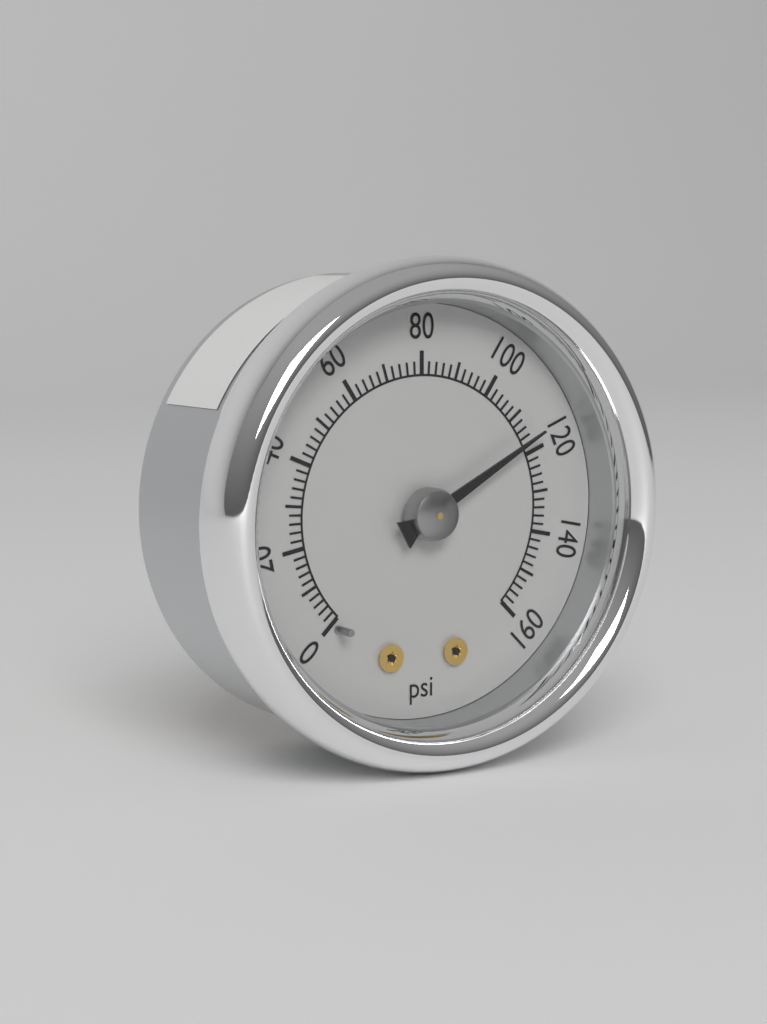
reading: 116 psi
